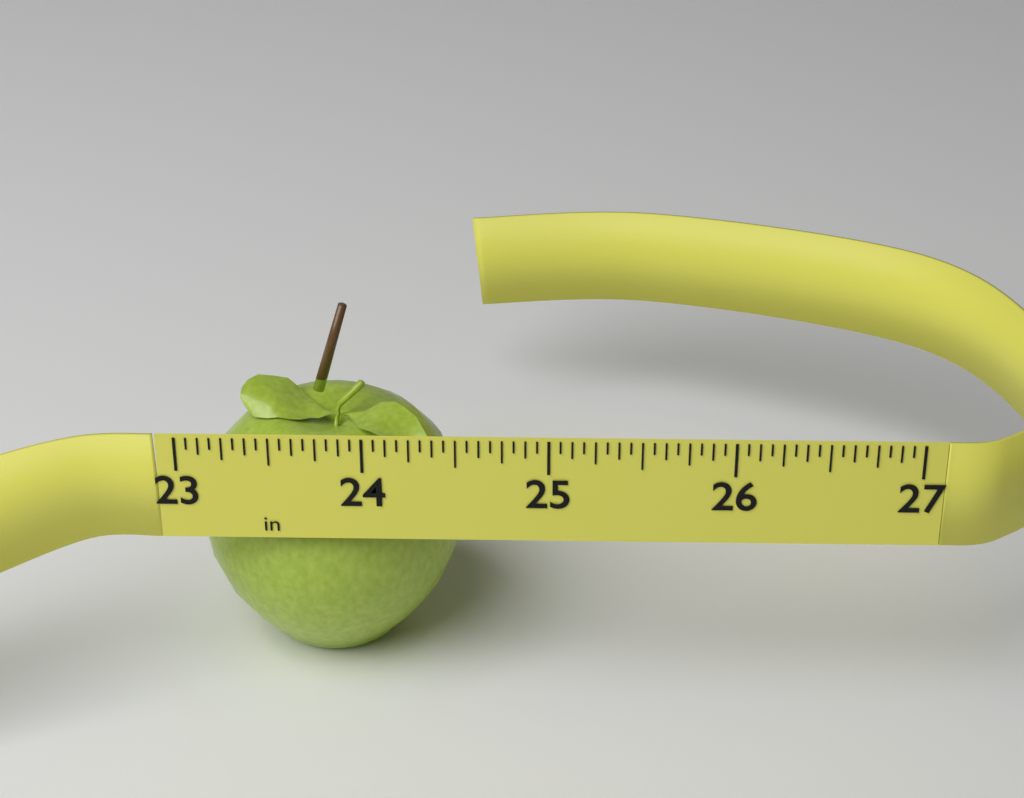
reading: 24.5000 in
